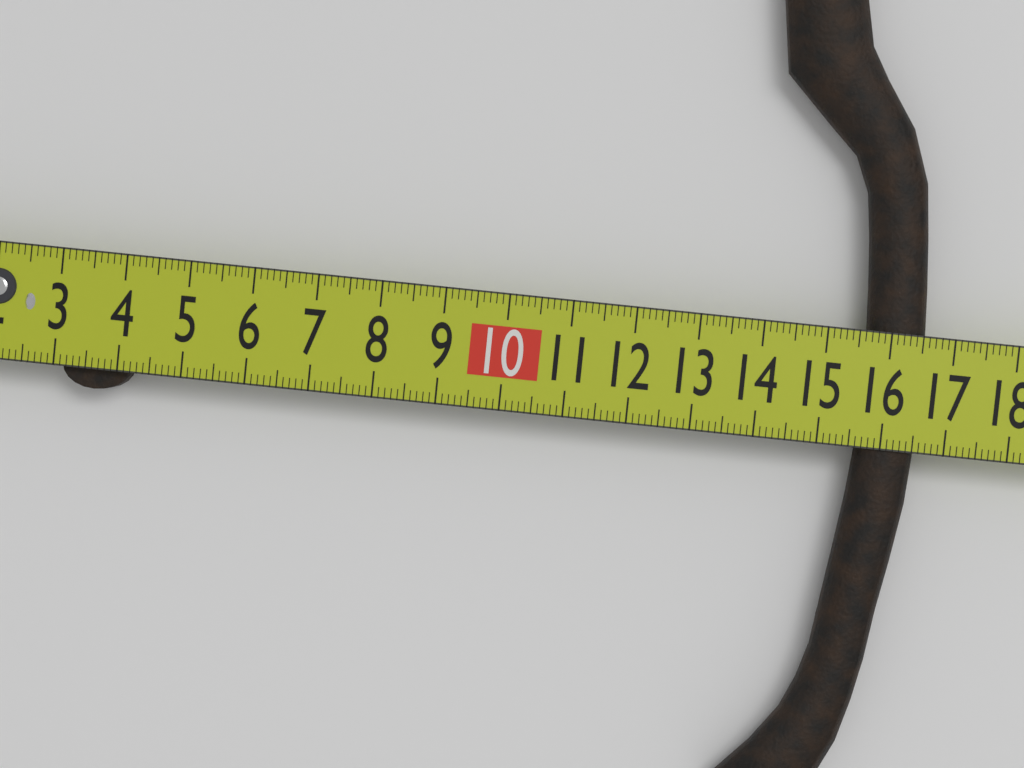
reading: 16.6 cm
